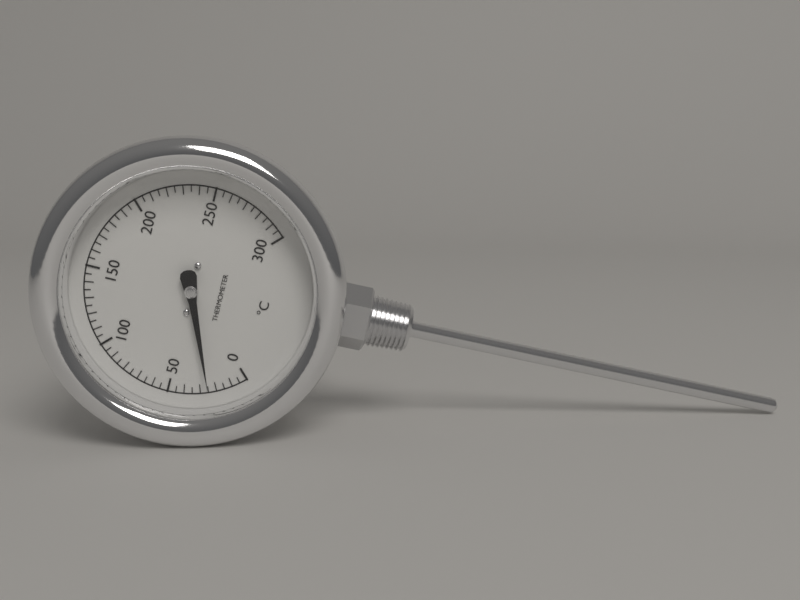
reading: 25 °C
